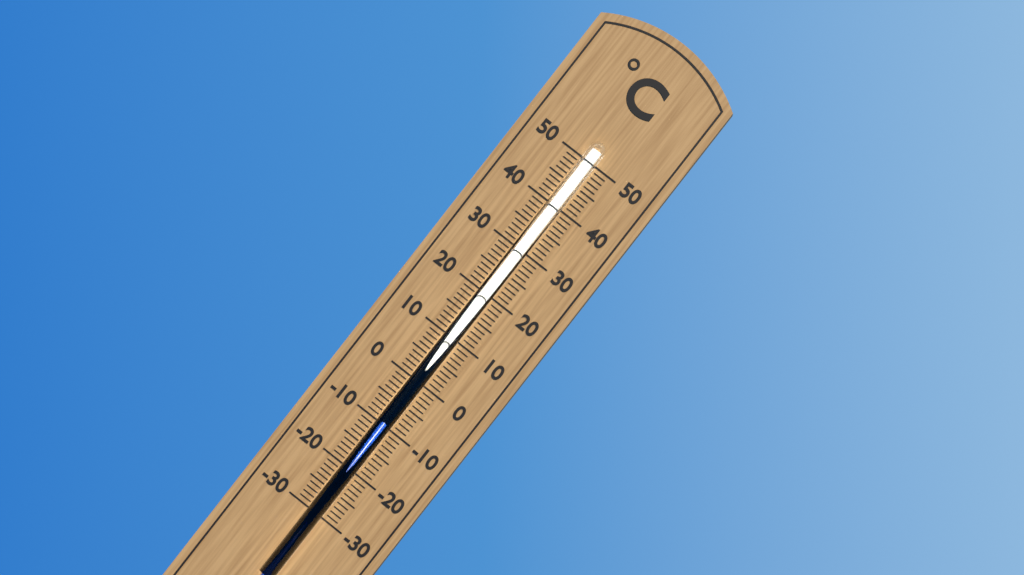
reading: -9 °C
